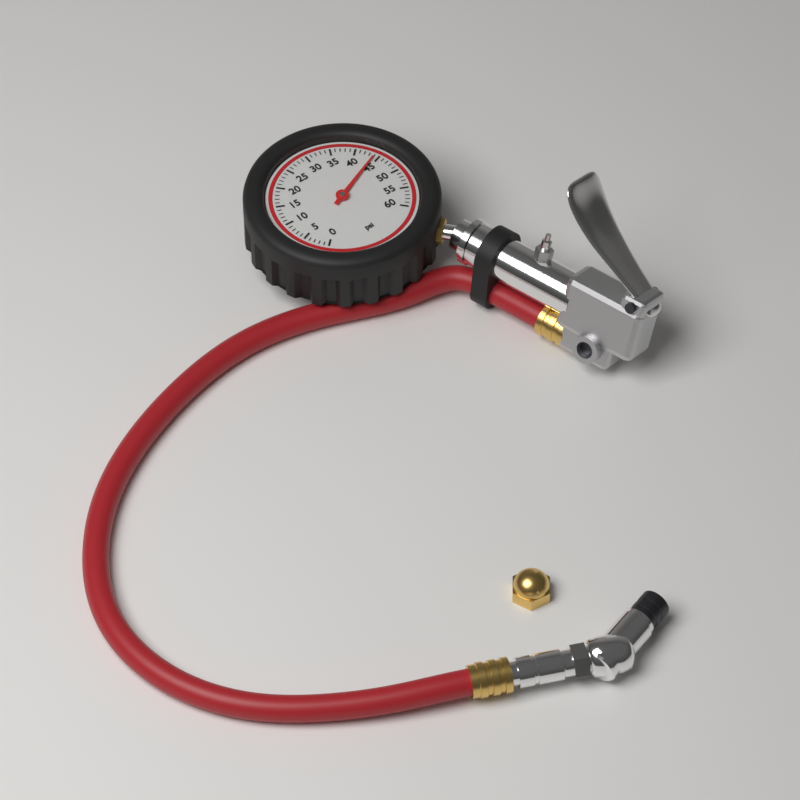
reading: 44 psi
